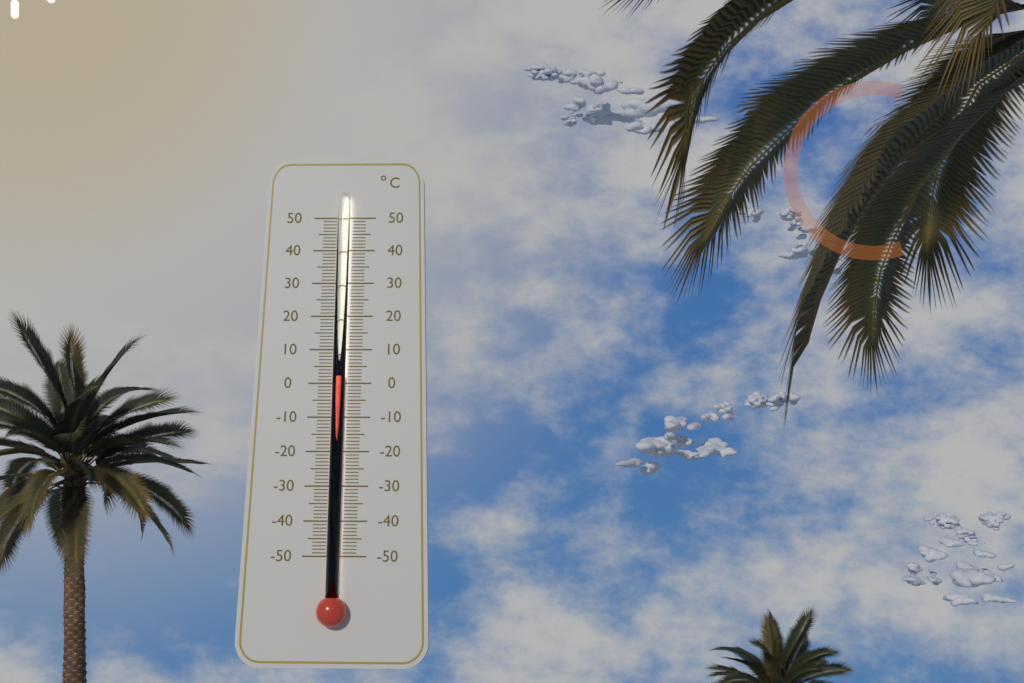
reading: 2 °C
